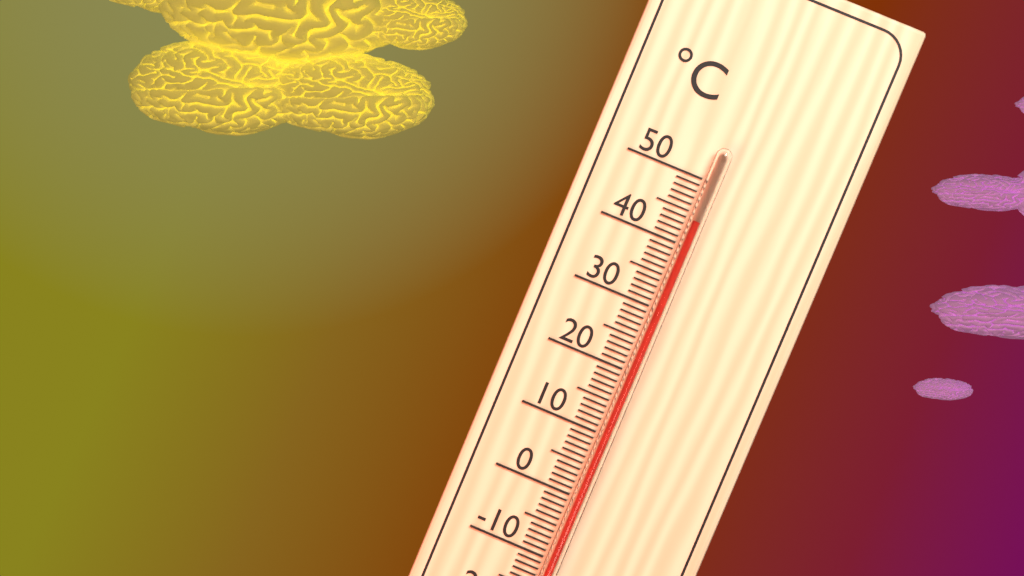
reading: 44 °C
